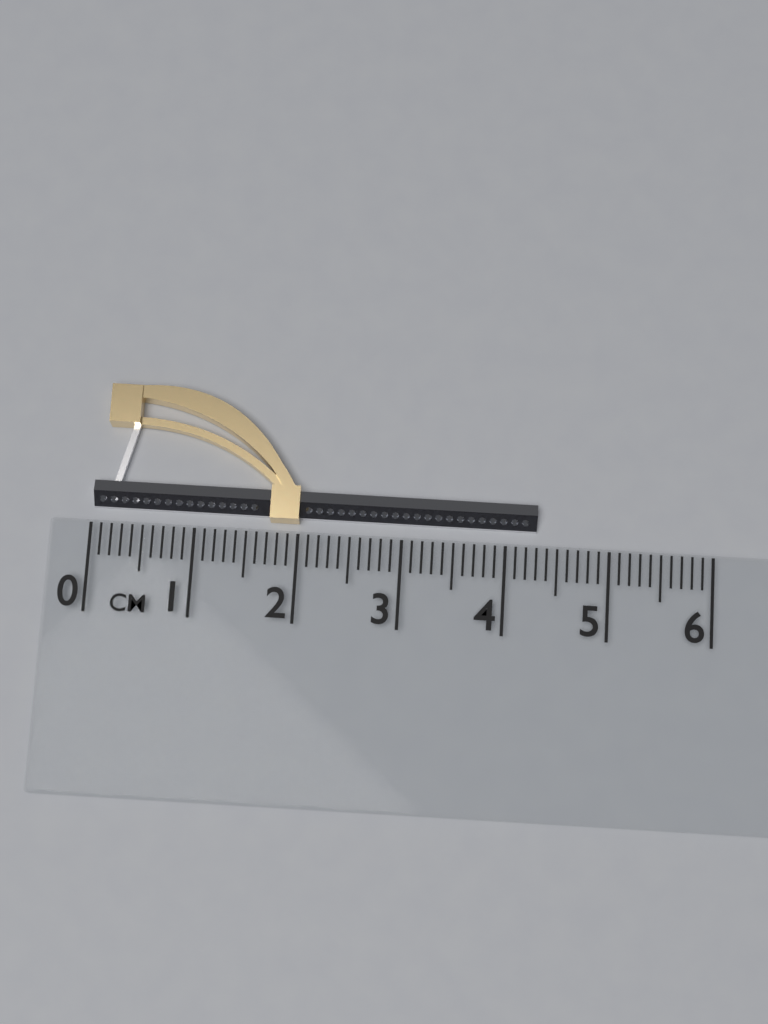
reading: 4.3 cm
